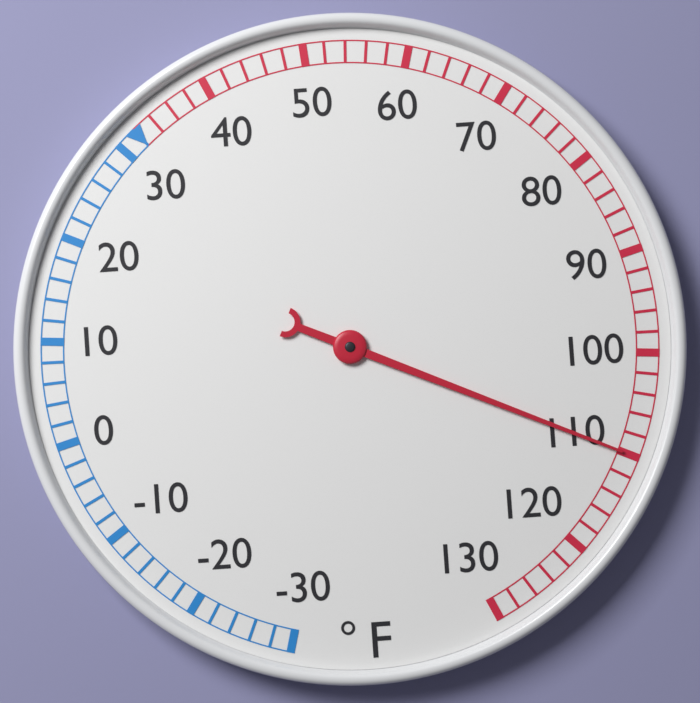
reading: 110 °F
